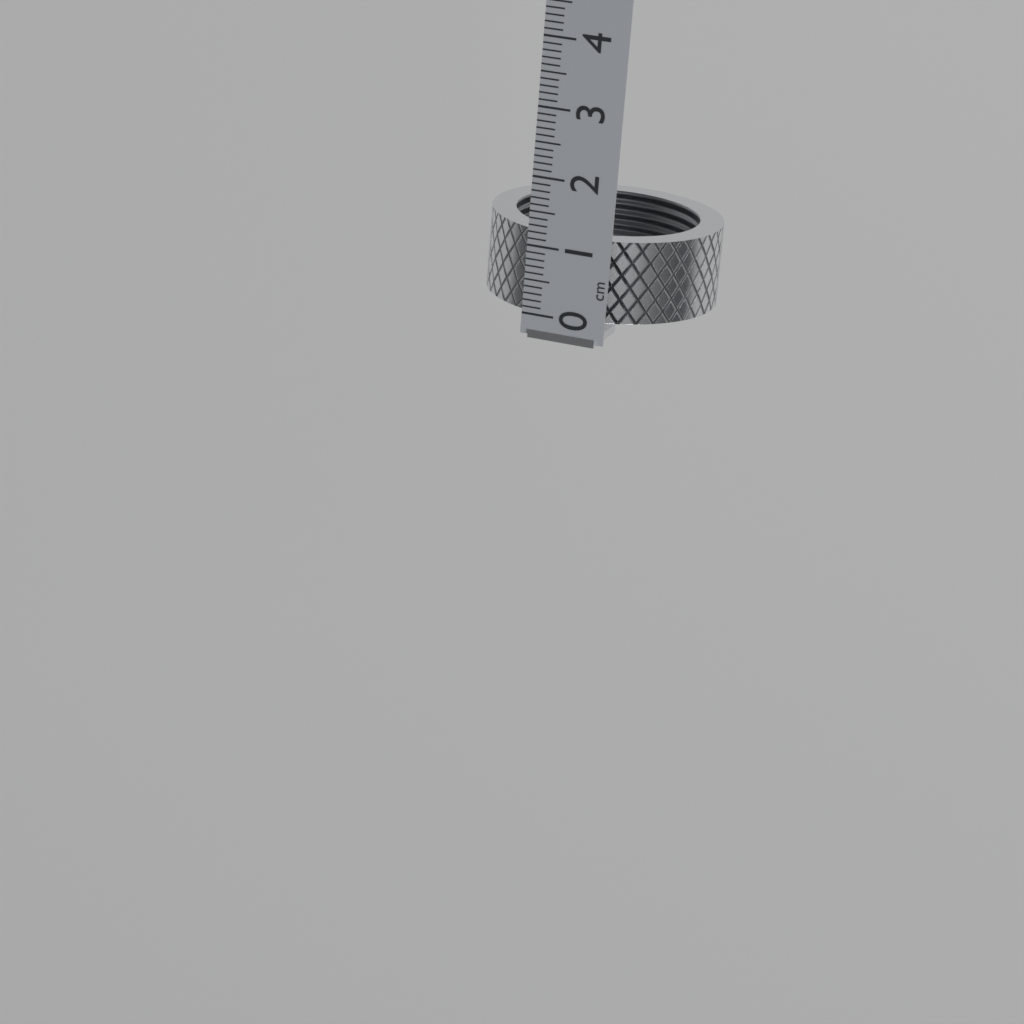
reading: 1.2 cm
